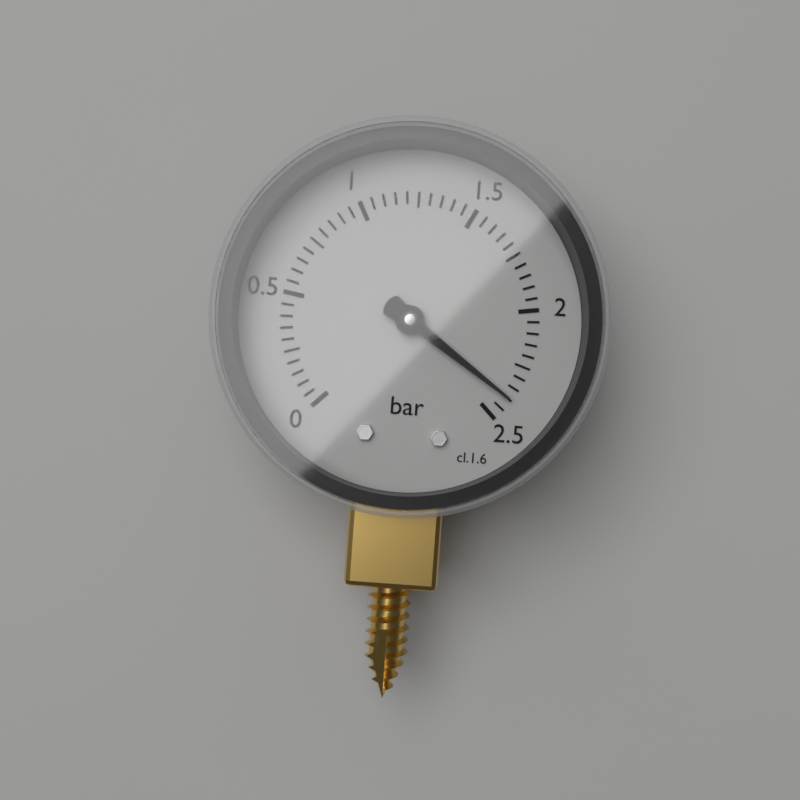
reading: 2.40 bar
